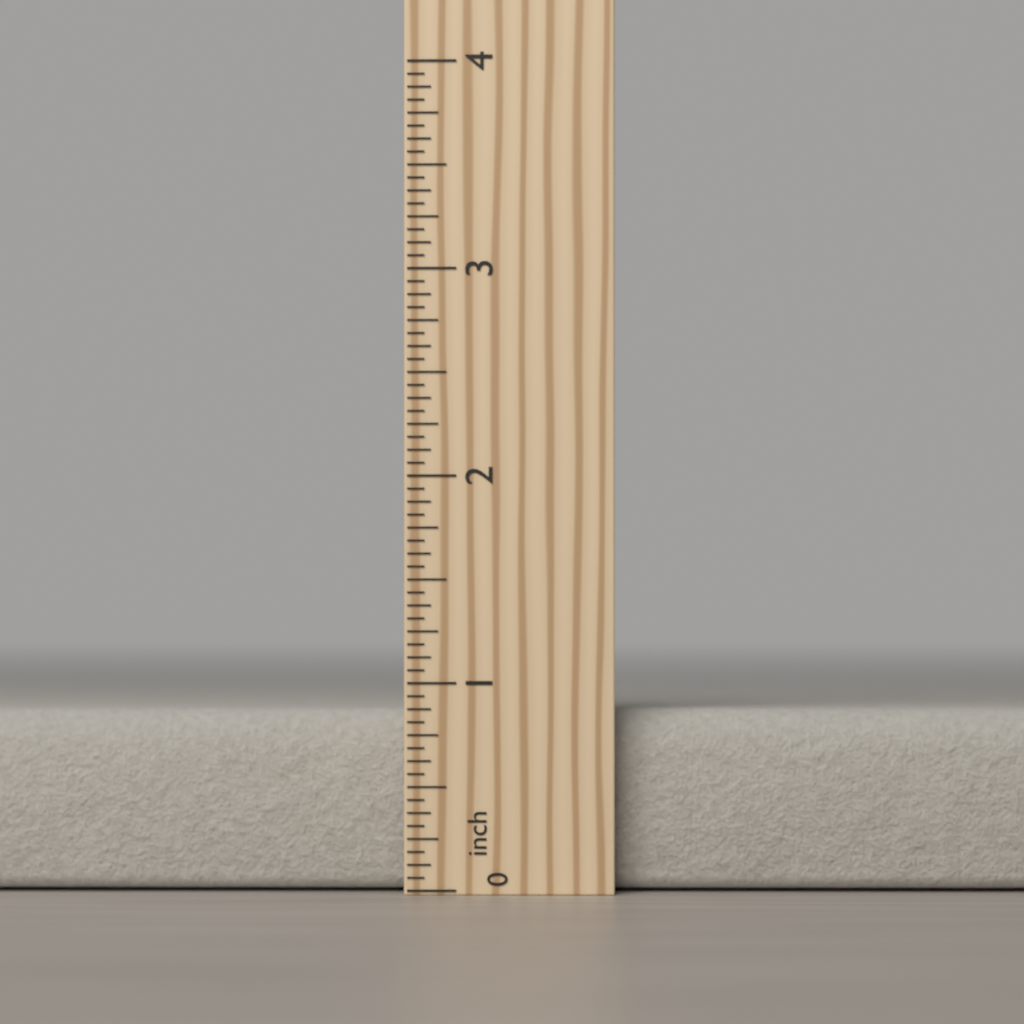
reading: 0.8750 inch
